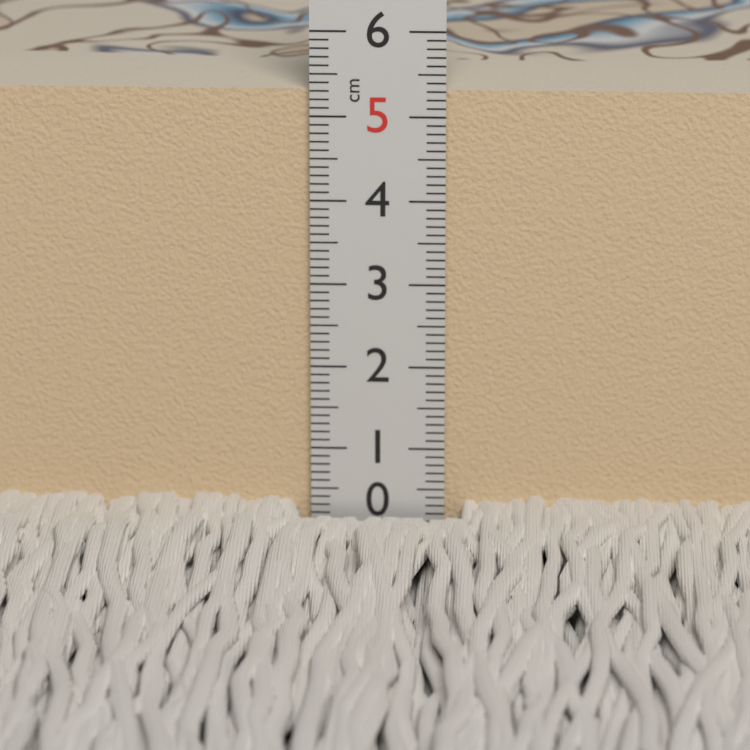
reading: 5.3 cm
